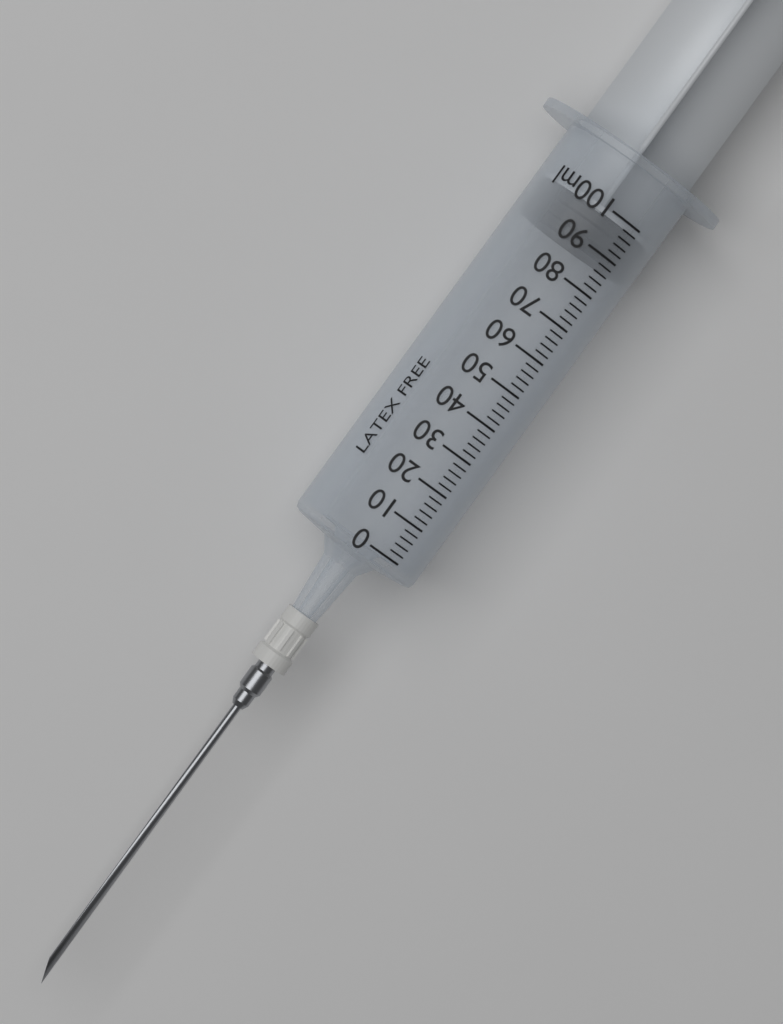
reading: 88 ml
